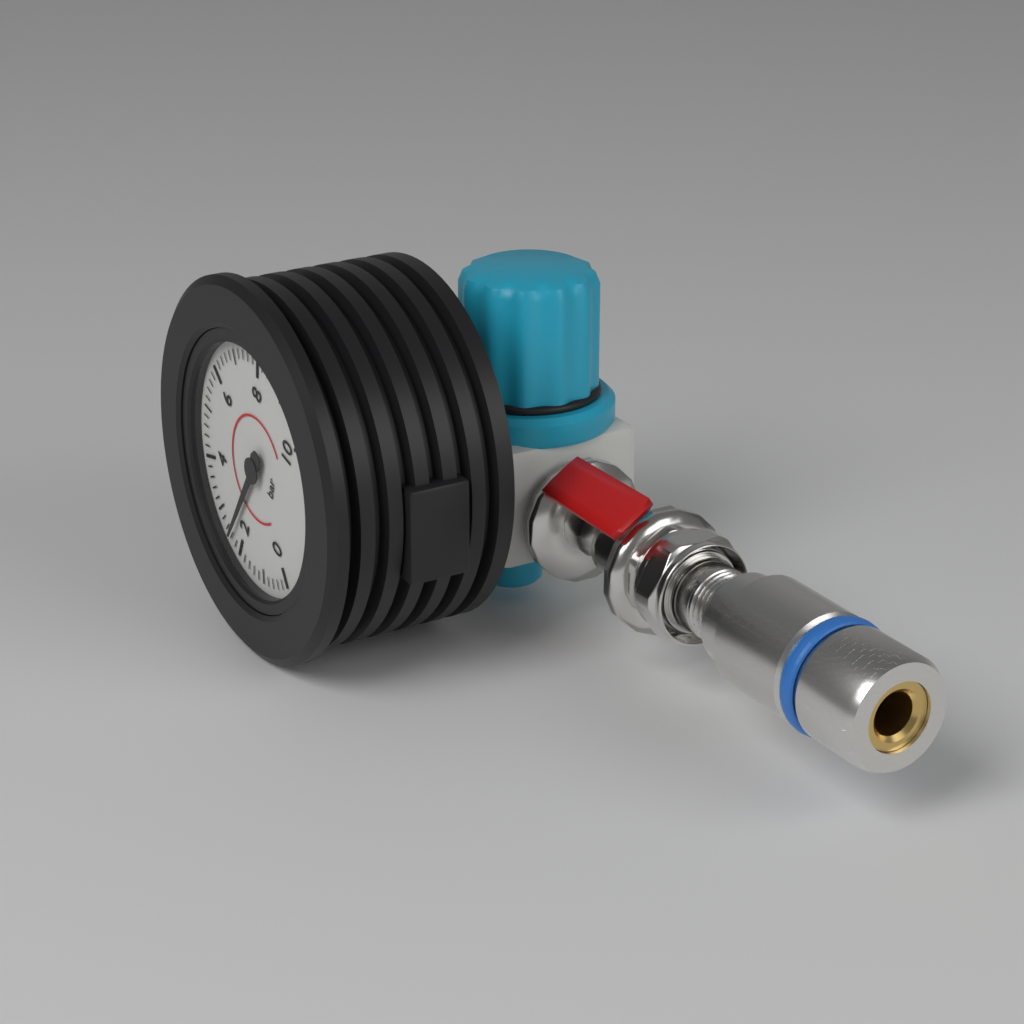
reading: 2.4 bar
